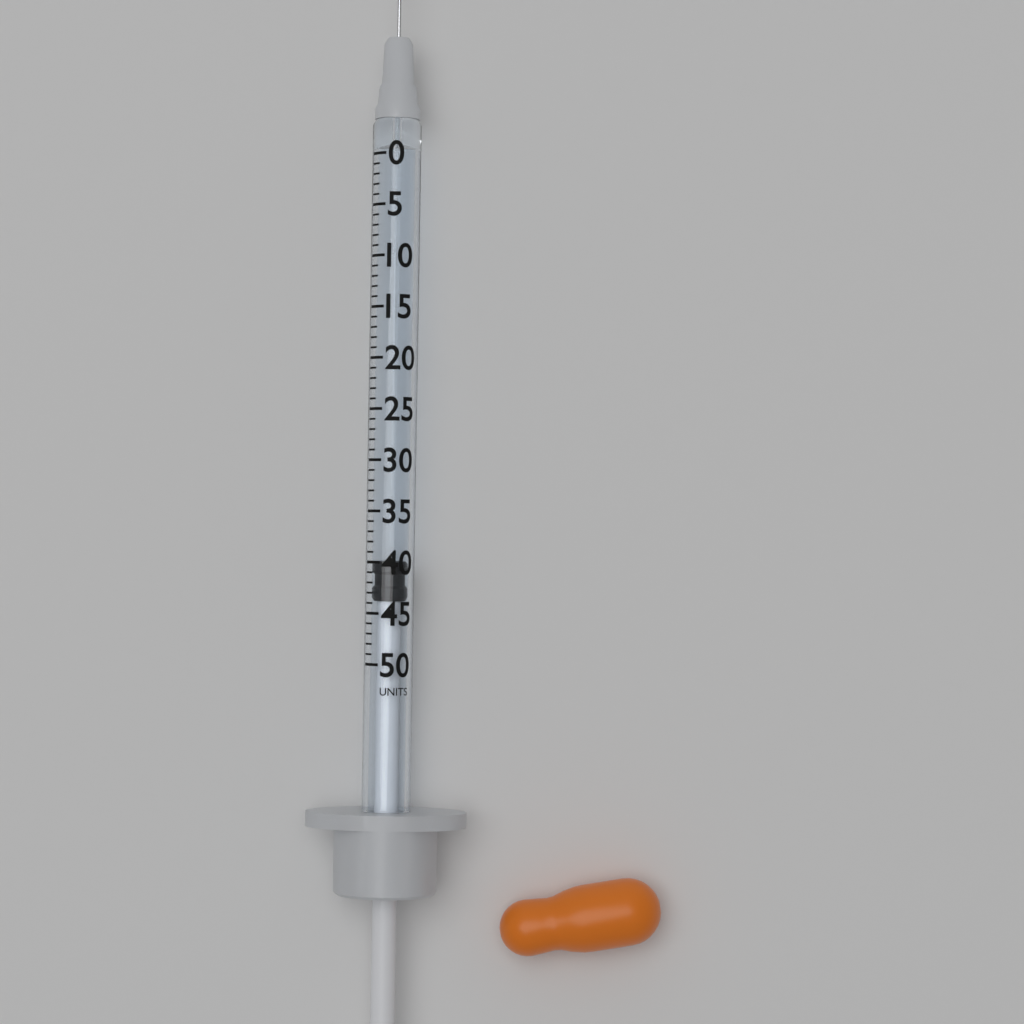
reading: 40 units
